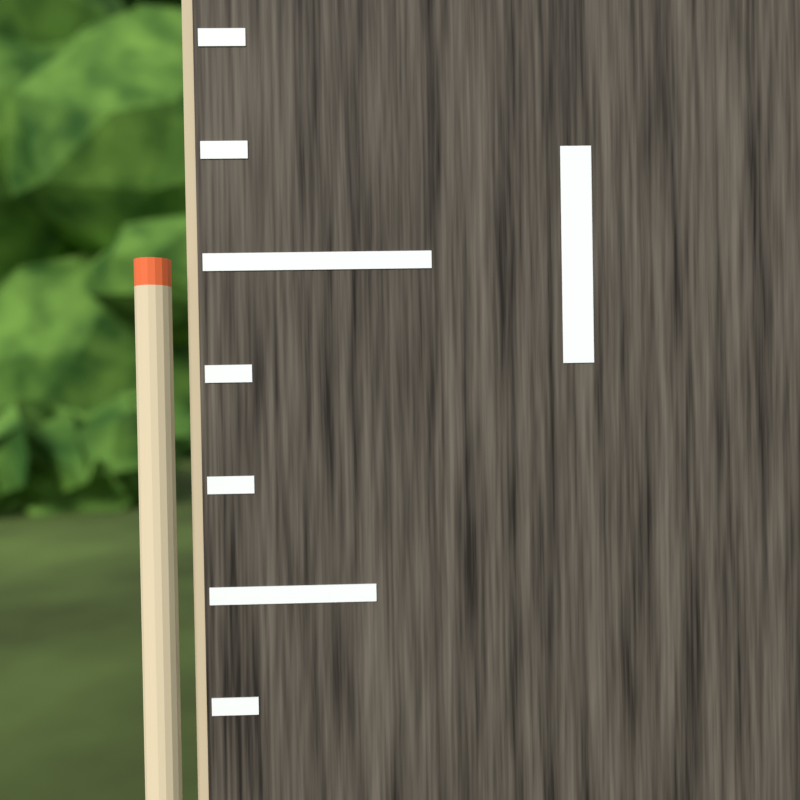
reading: 1.000000 (no unit)
